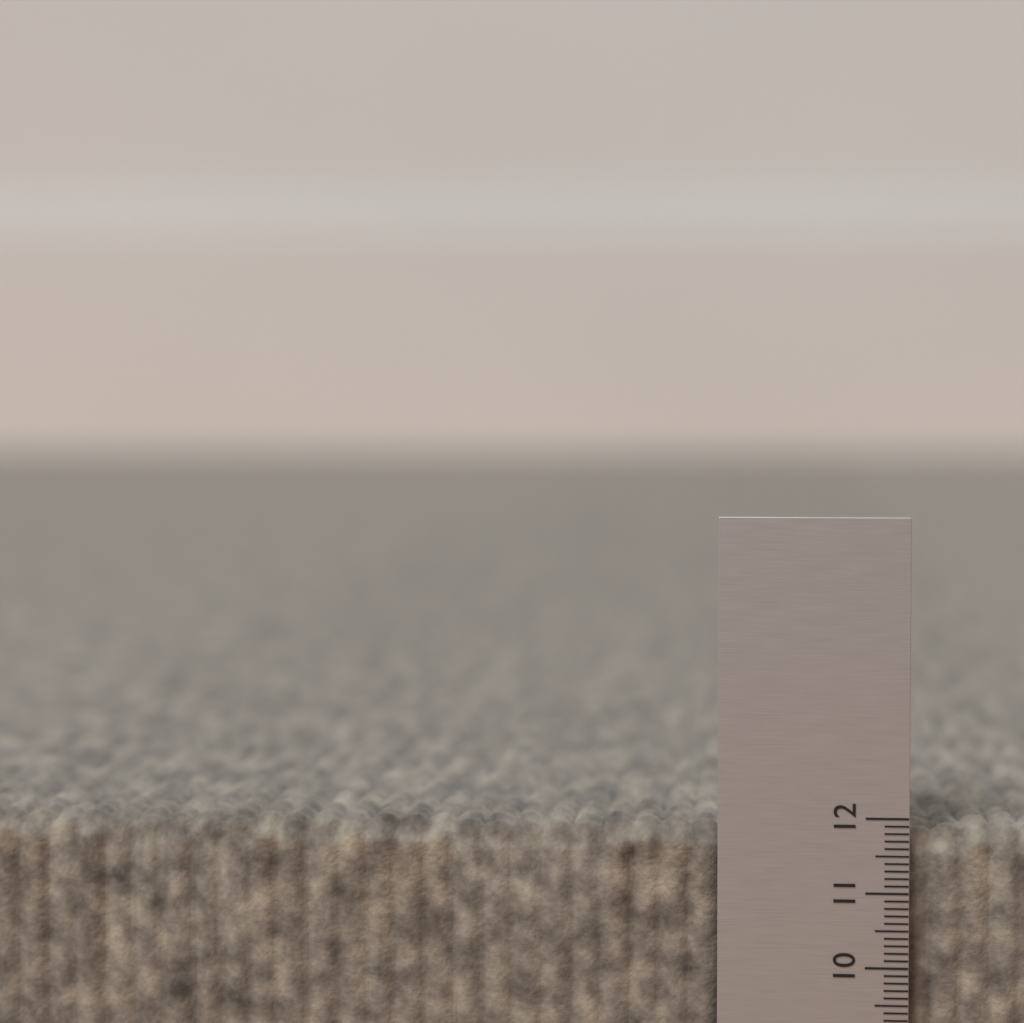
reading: 11.9 (no unit)
